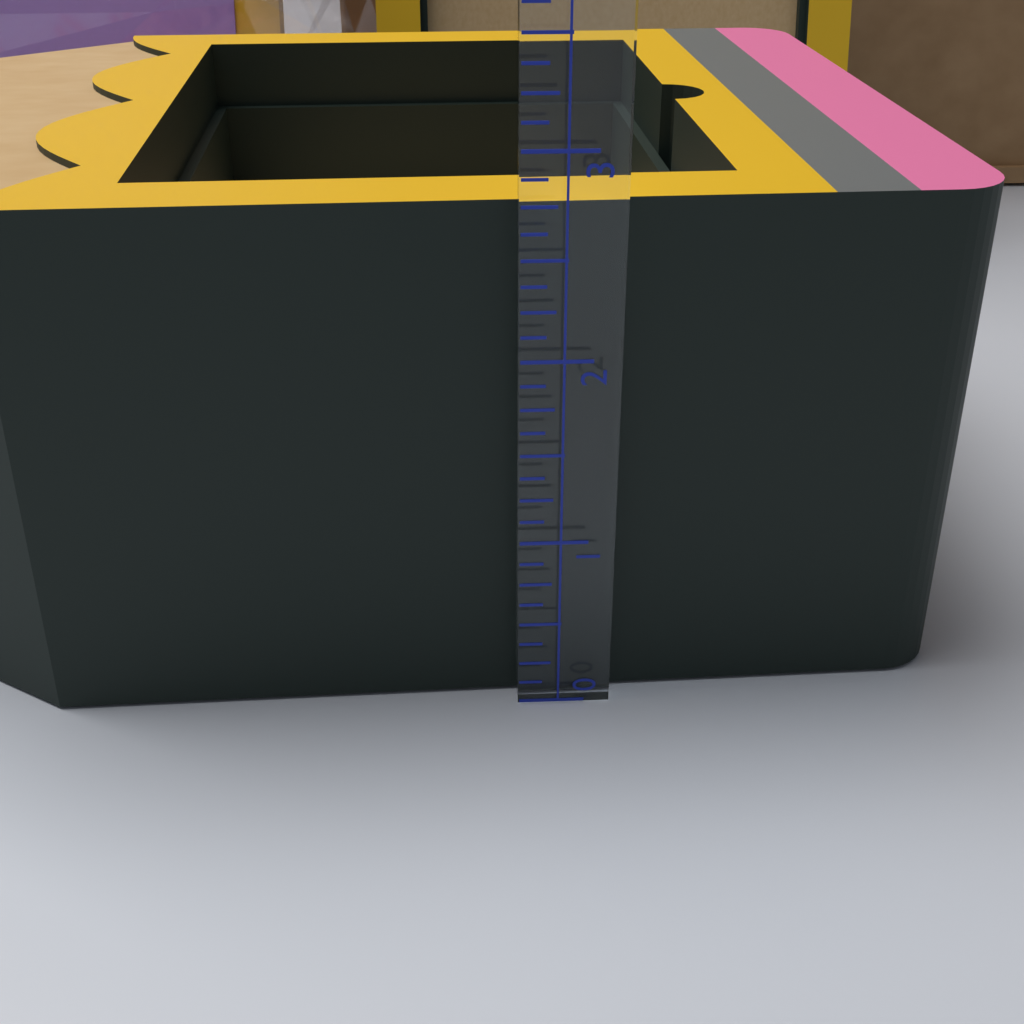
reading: 2.750 (no unit)
